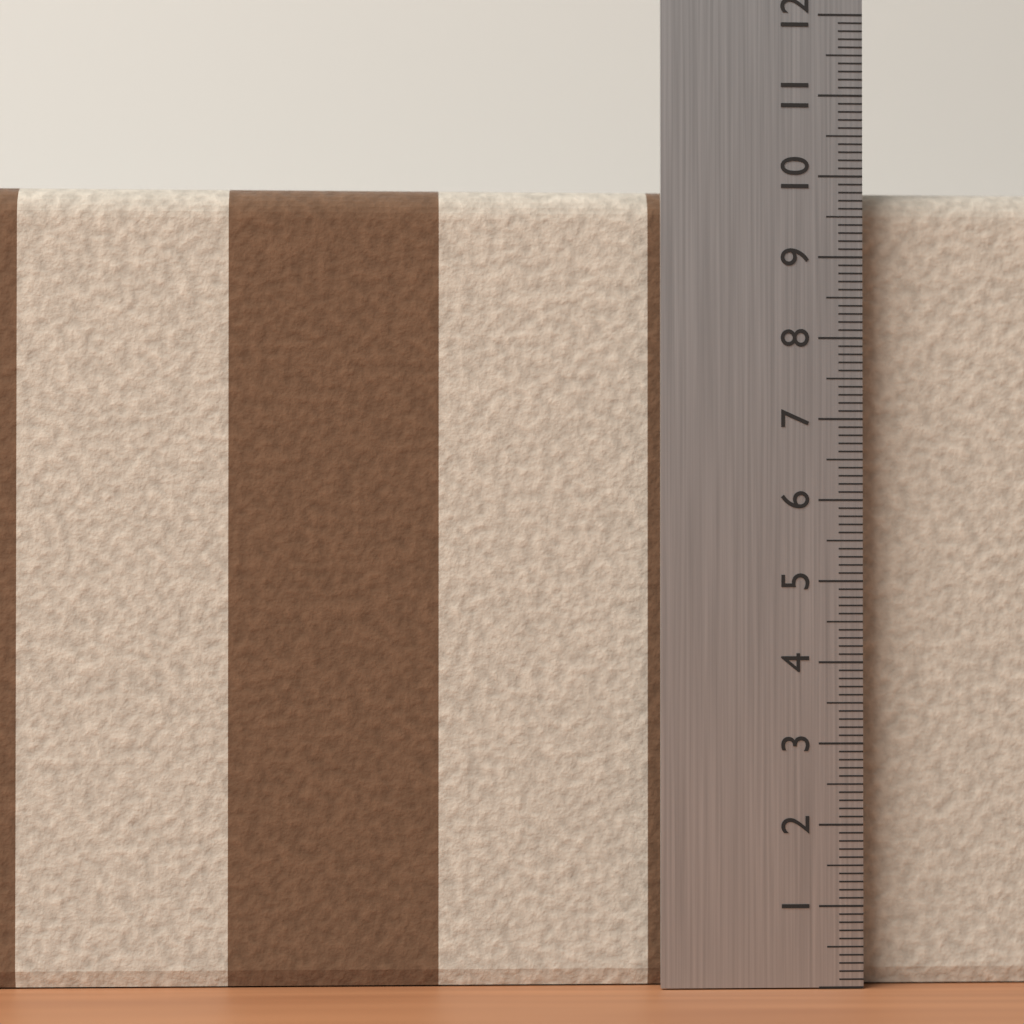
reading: 9.9 (no unit)
